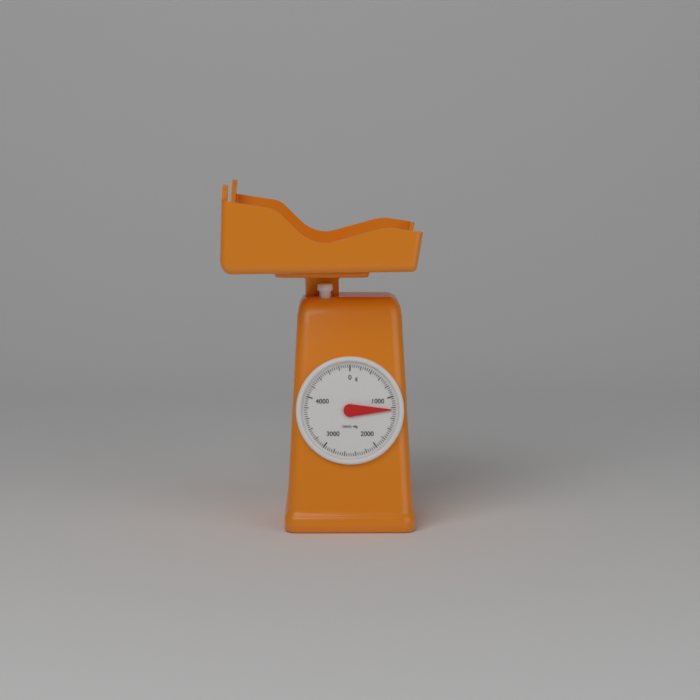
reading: 1240 g
